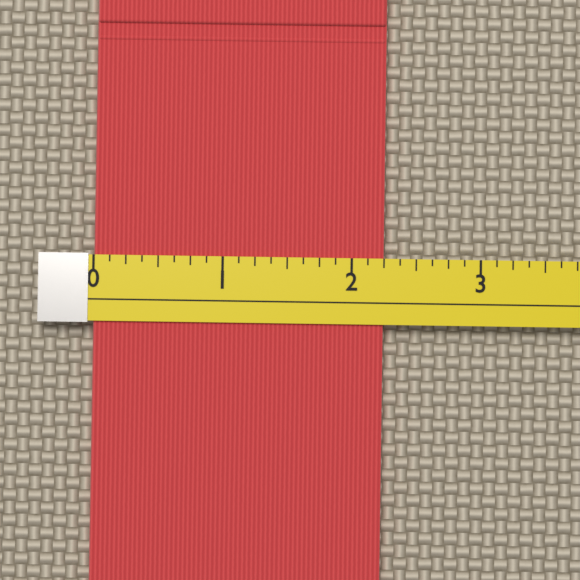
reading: 2.250 (no unit)
